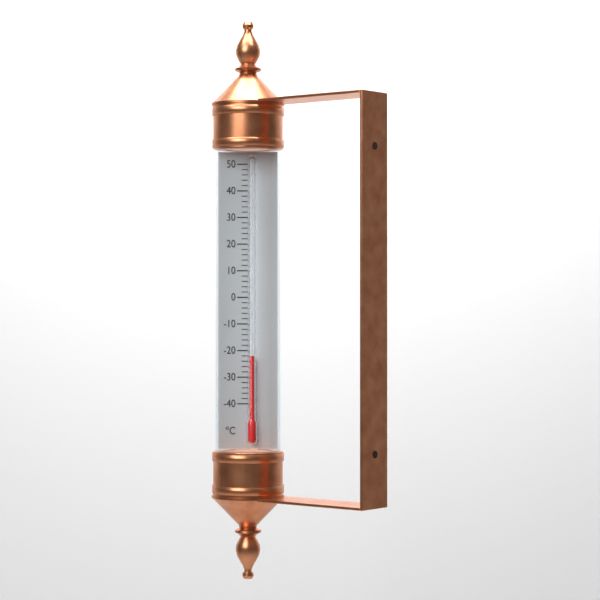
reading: -22 °C
